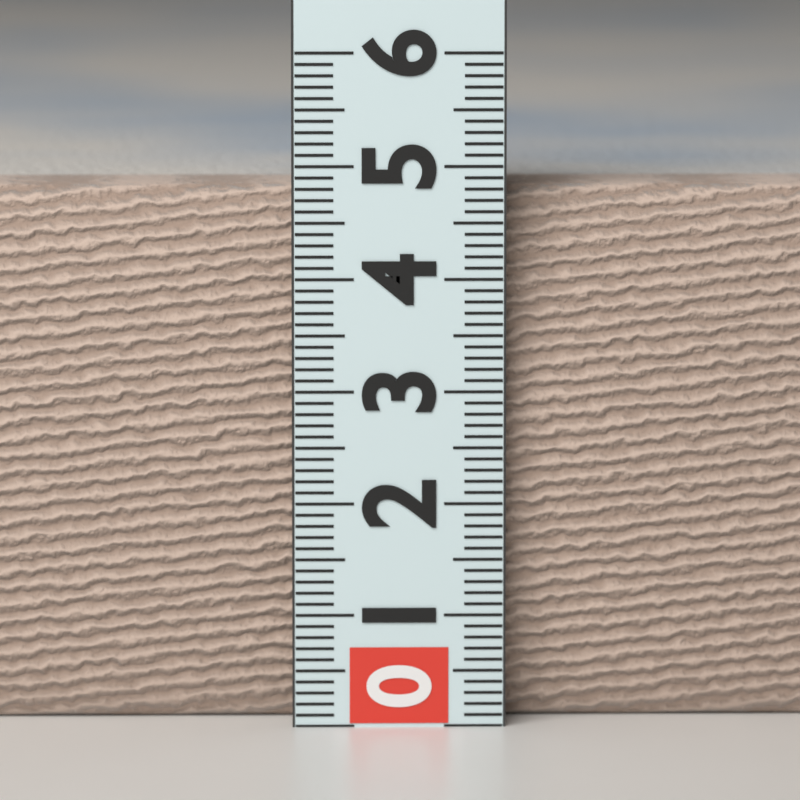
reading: 4.8 (no unit)
